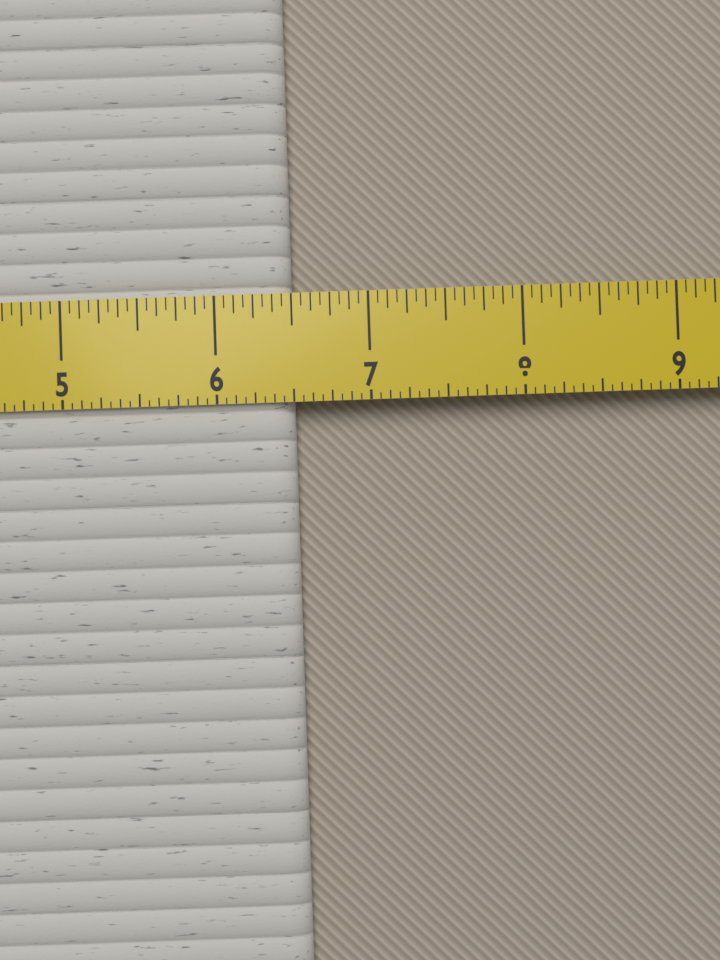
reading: 6.5000 in
